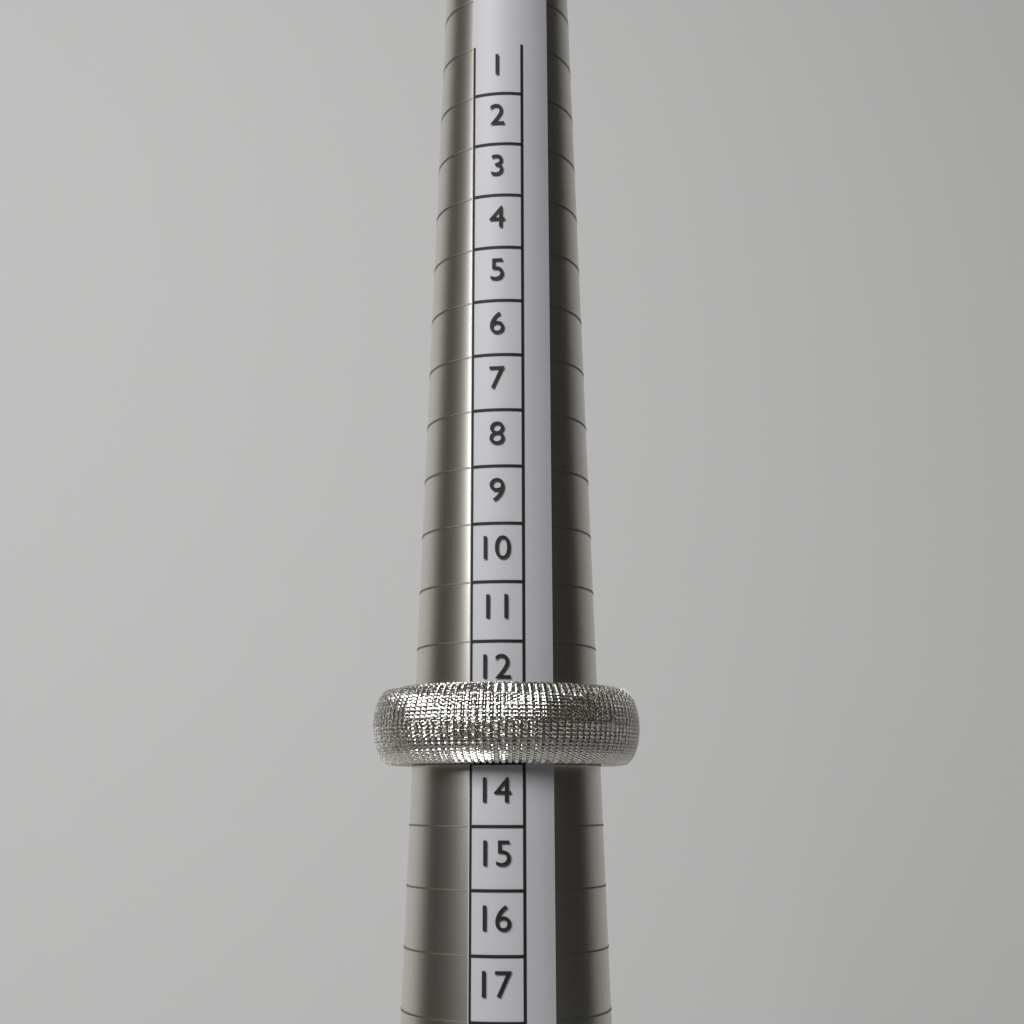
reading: 13 (no unit)
